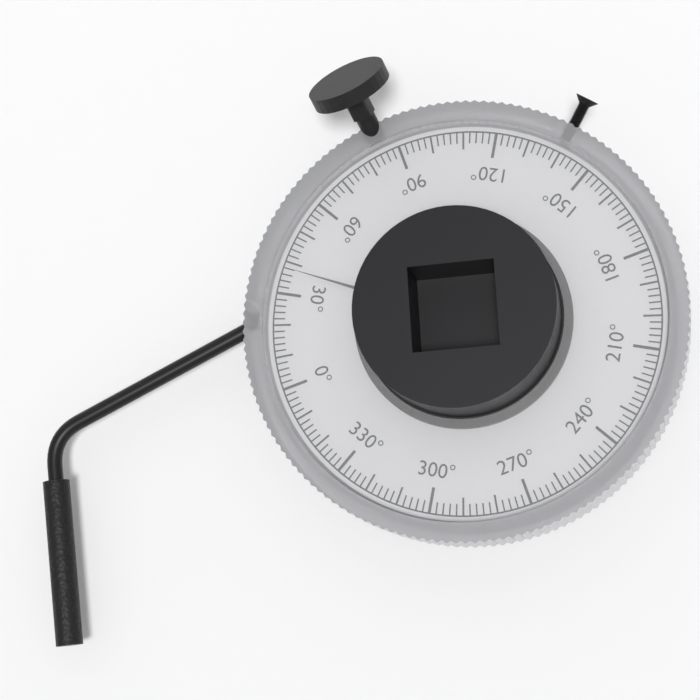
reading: 38 °
